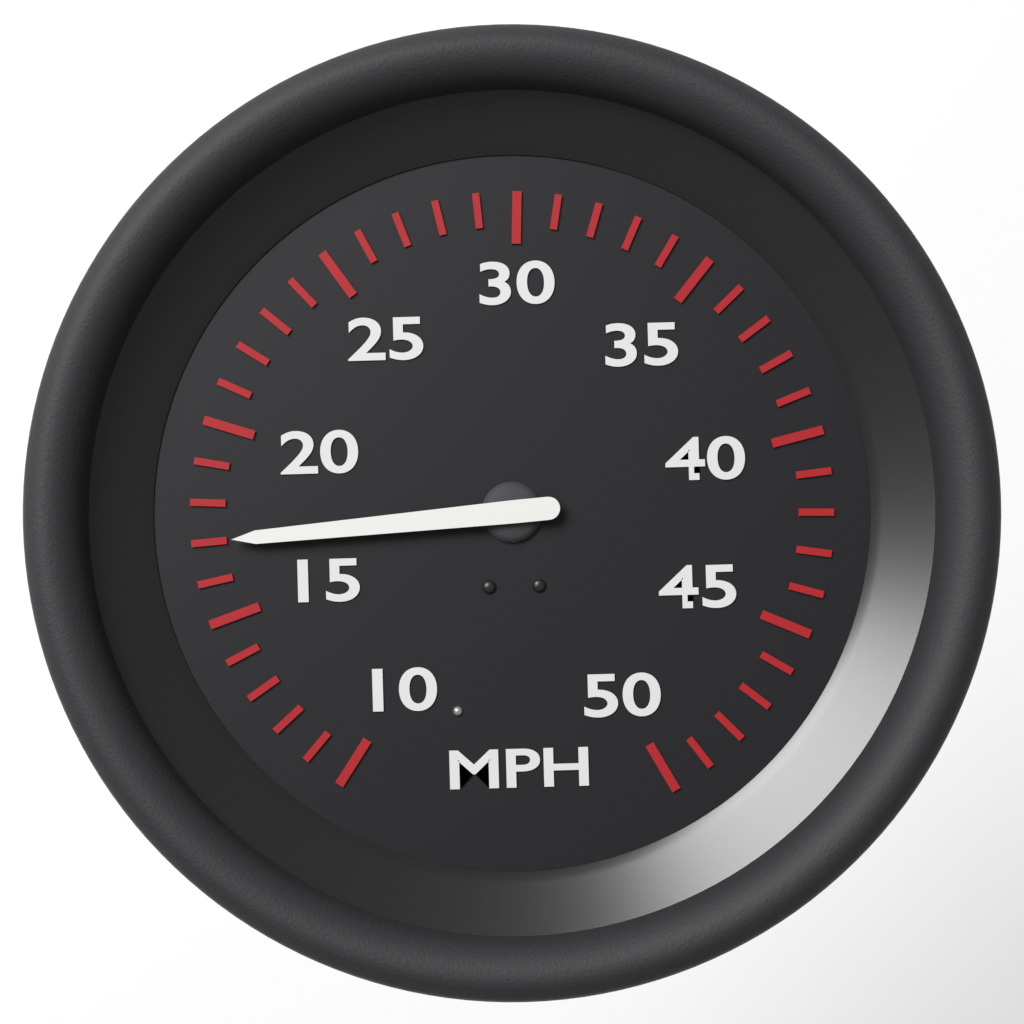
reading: 17 MPH
